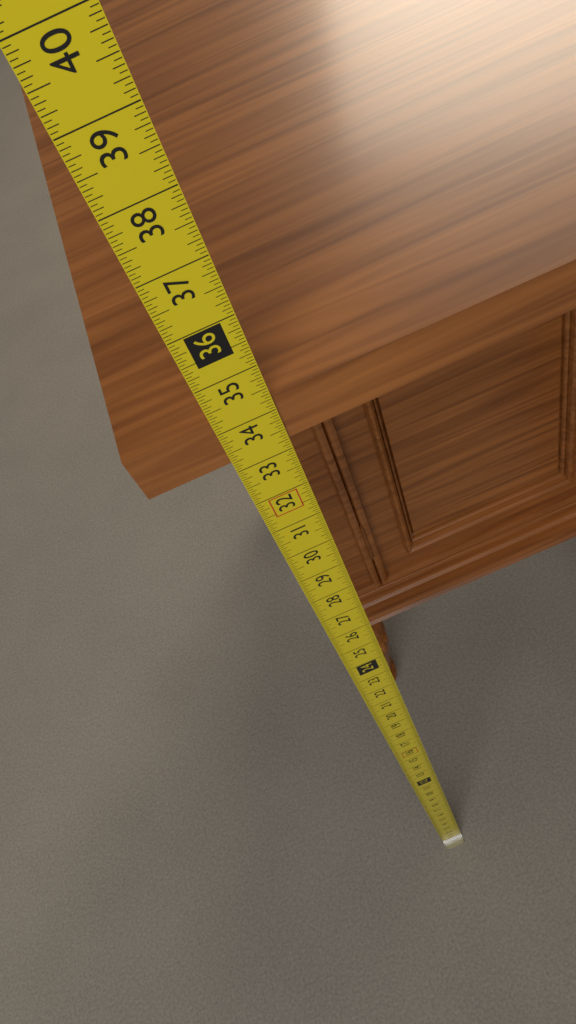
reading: 34.2500 in
